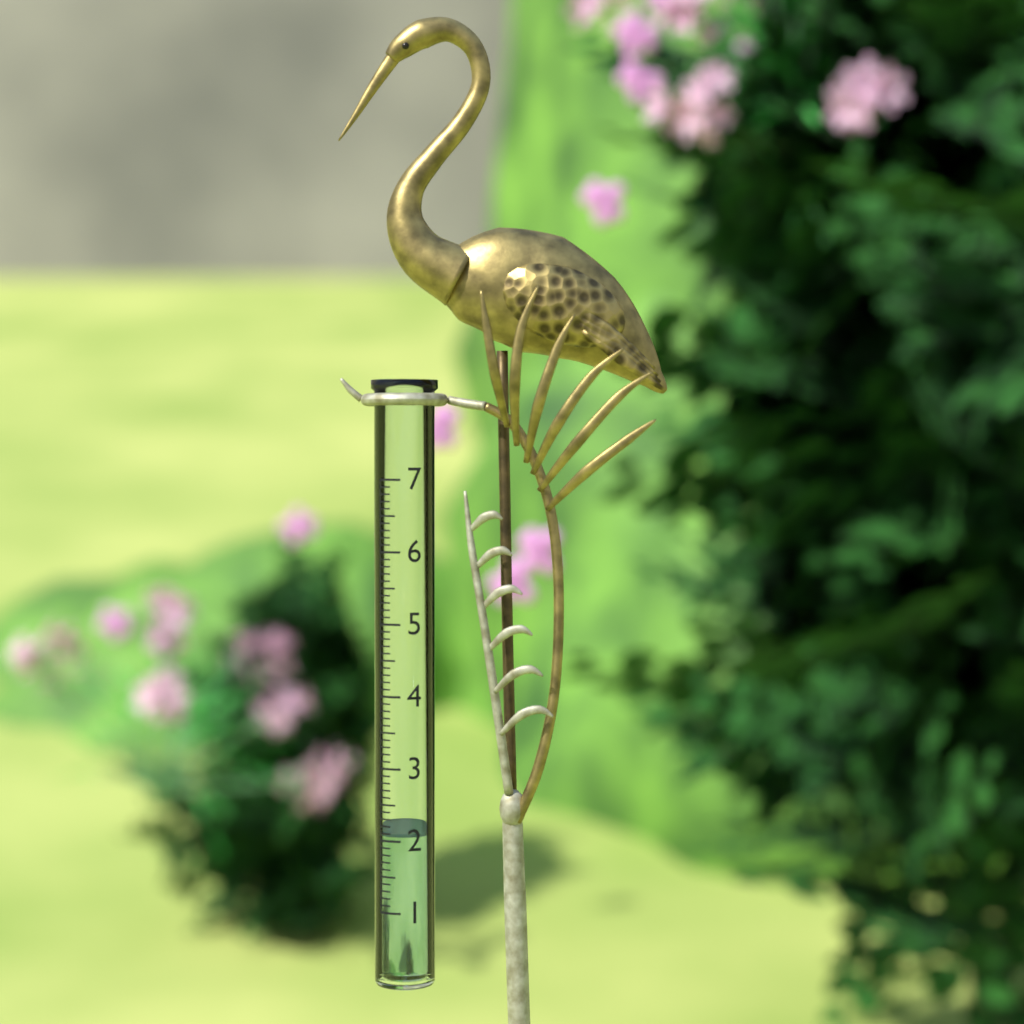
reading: 2.1 (no unit)
